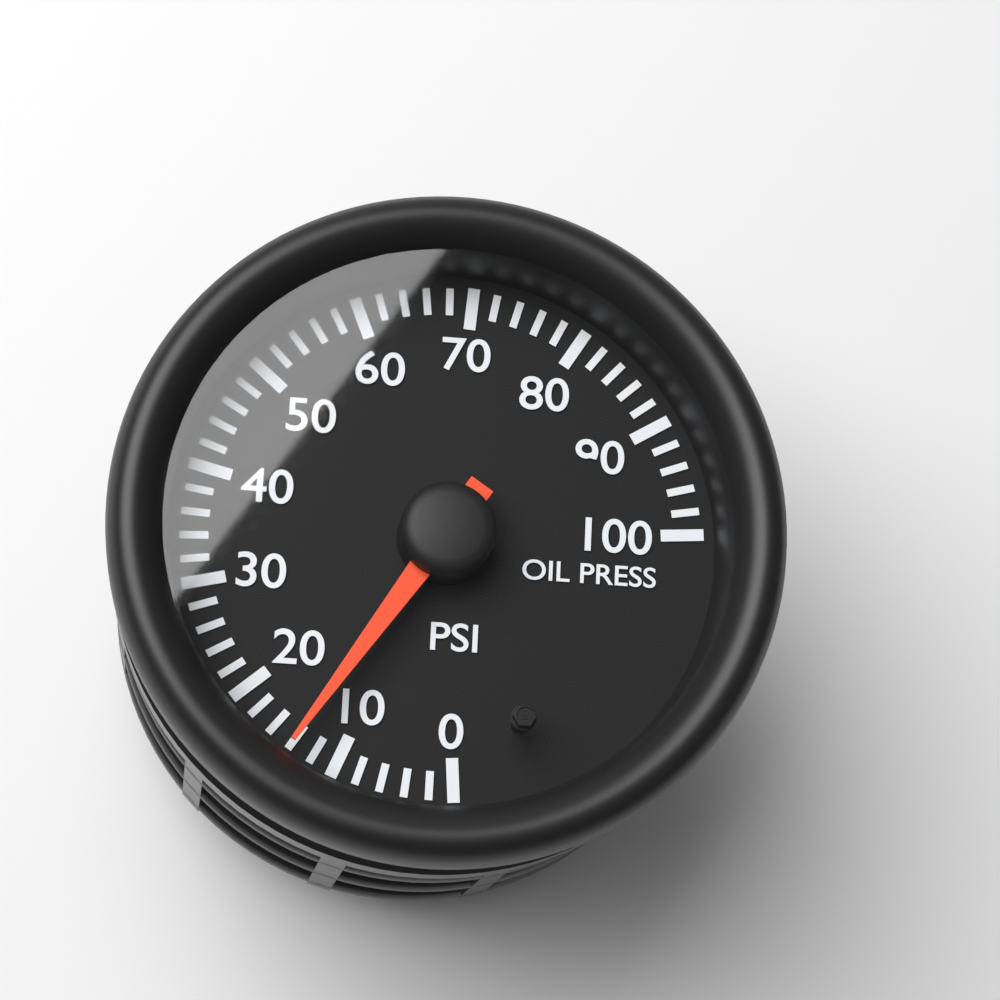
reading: 14 psi
